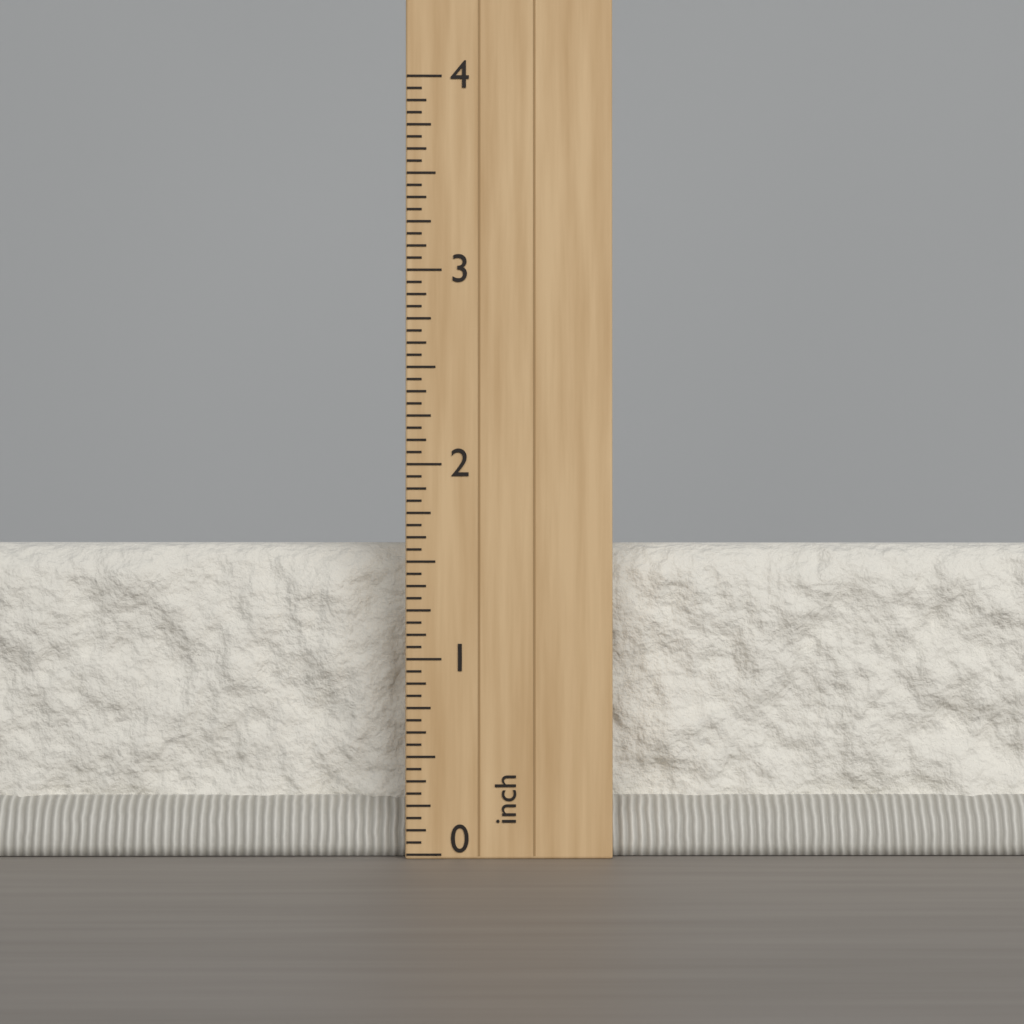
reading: 1.6250 inch
